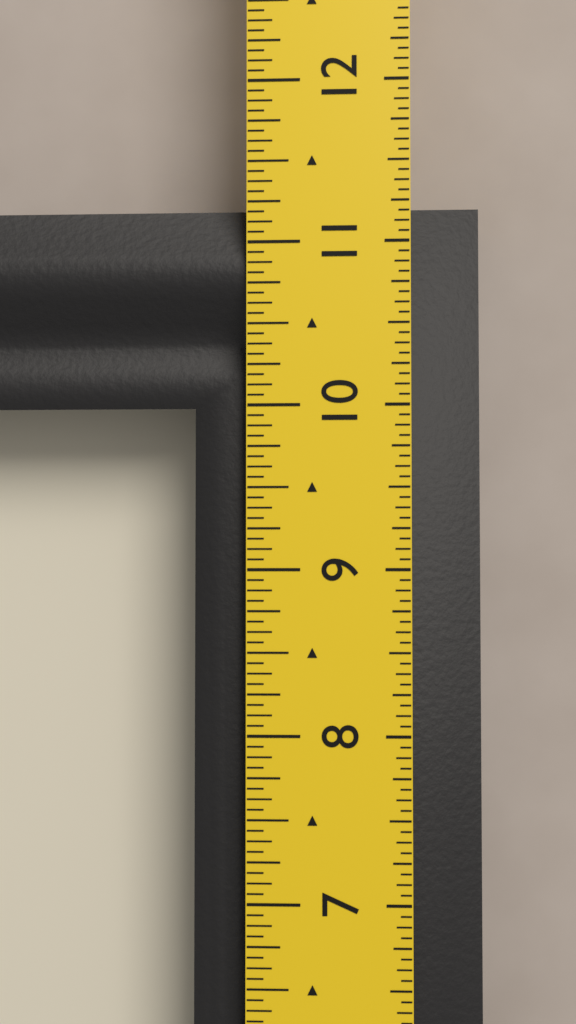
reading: 11.2500 in
